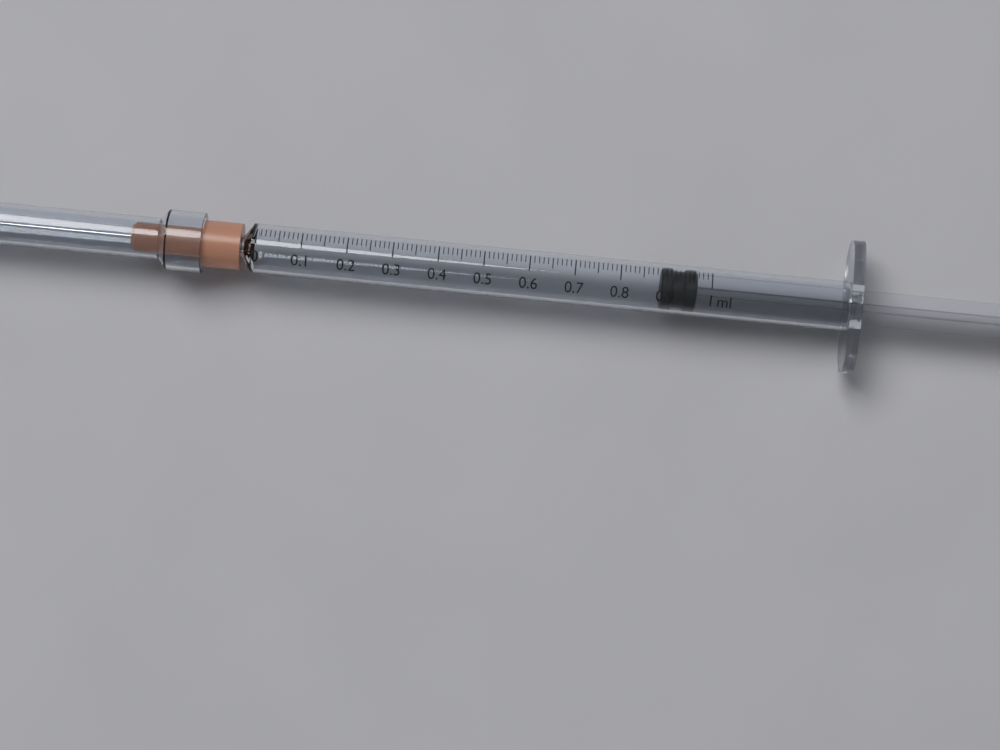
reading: 0.89 ml
